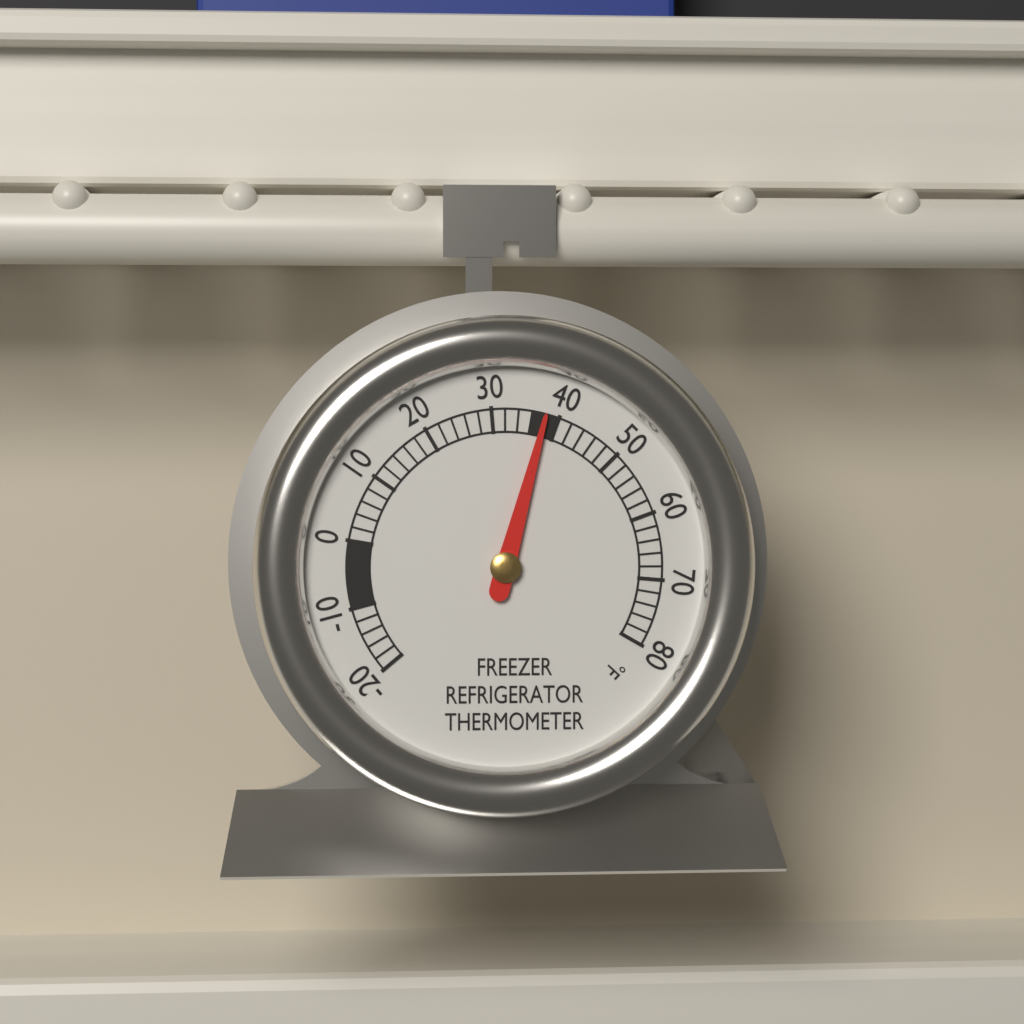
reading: 38 °F
